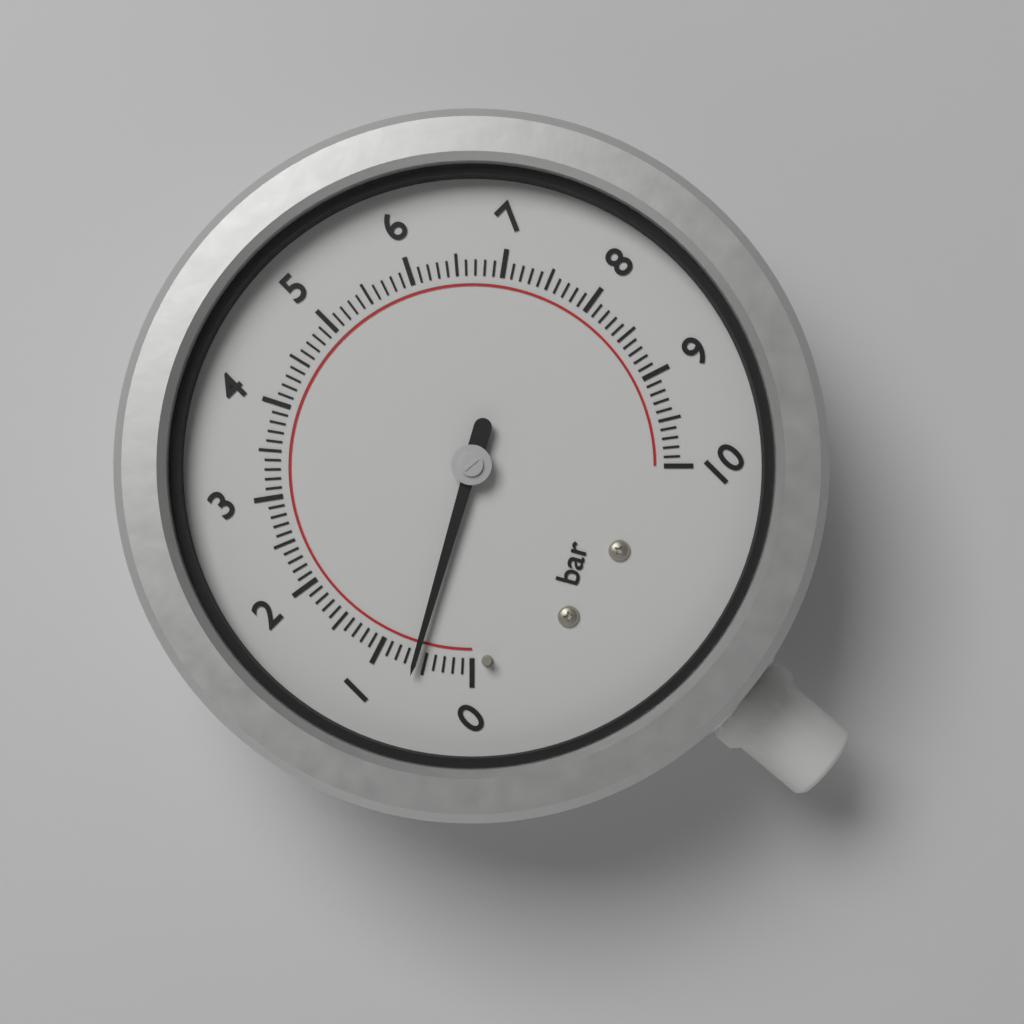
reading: 0.6 bar
